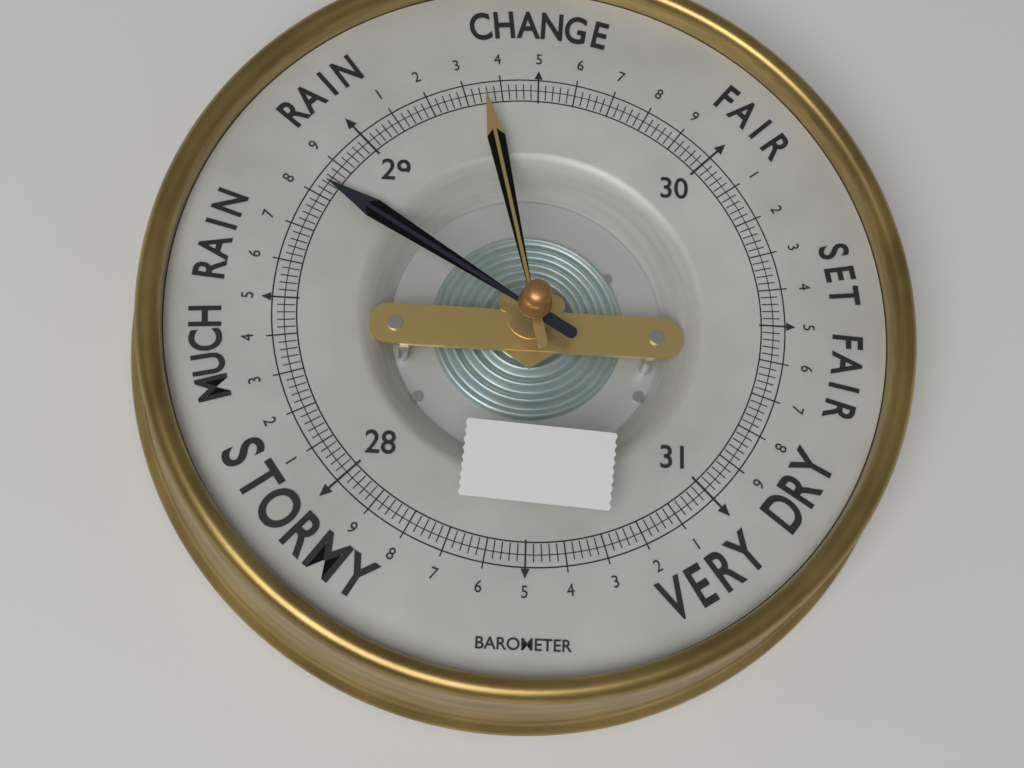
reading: 28.84 (no unit)
